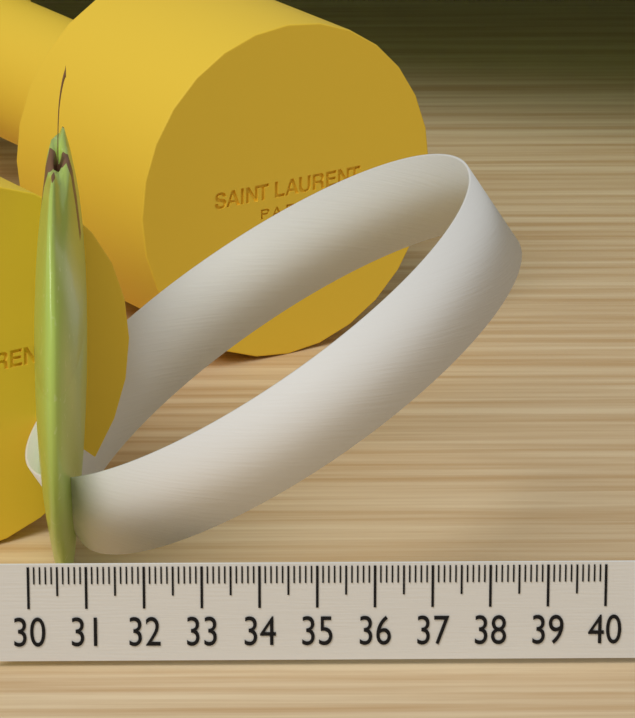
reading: 30.9 (no unit)
